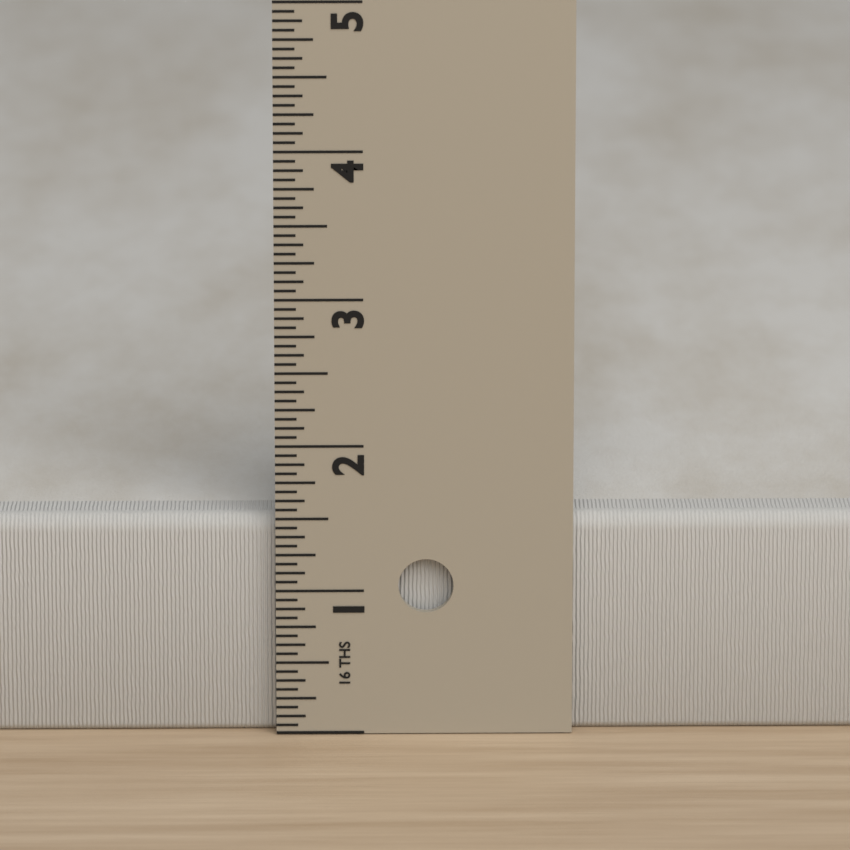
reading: 1.5000 in
